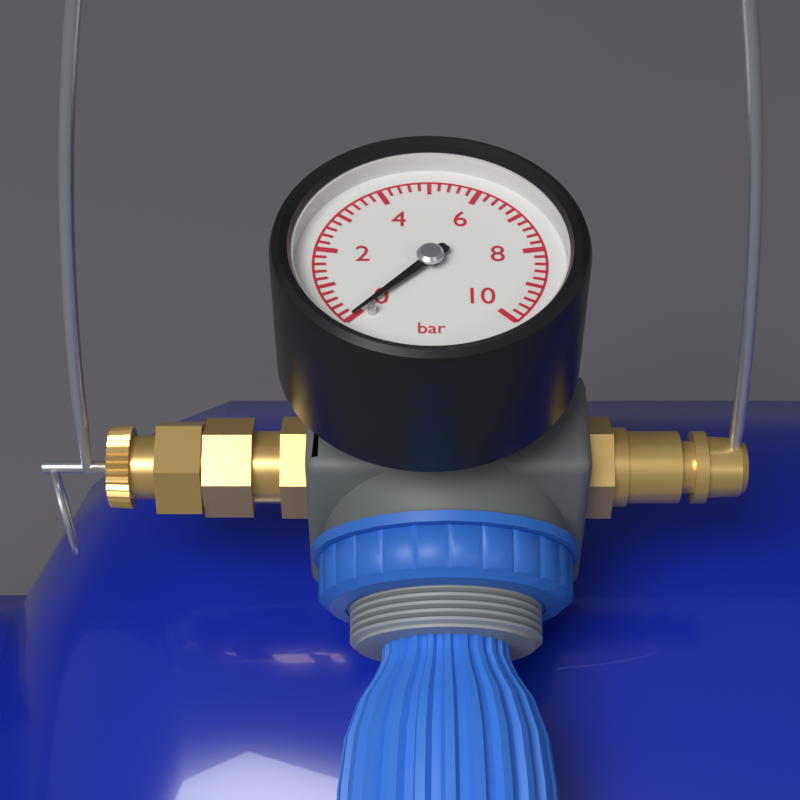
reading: 0.0 bar
